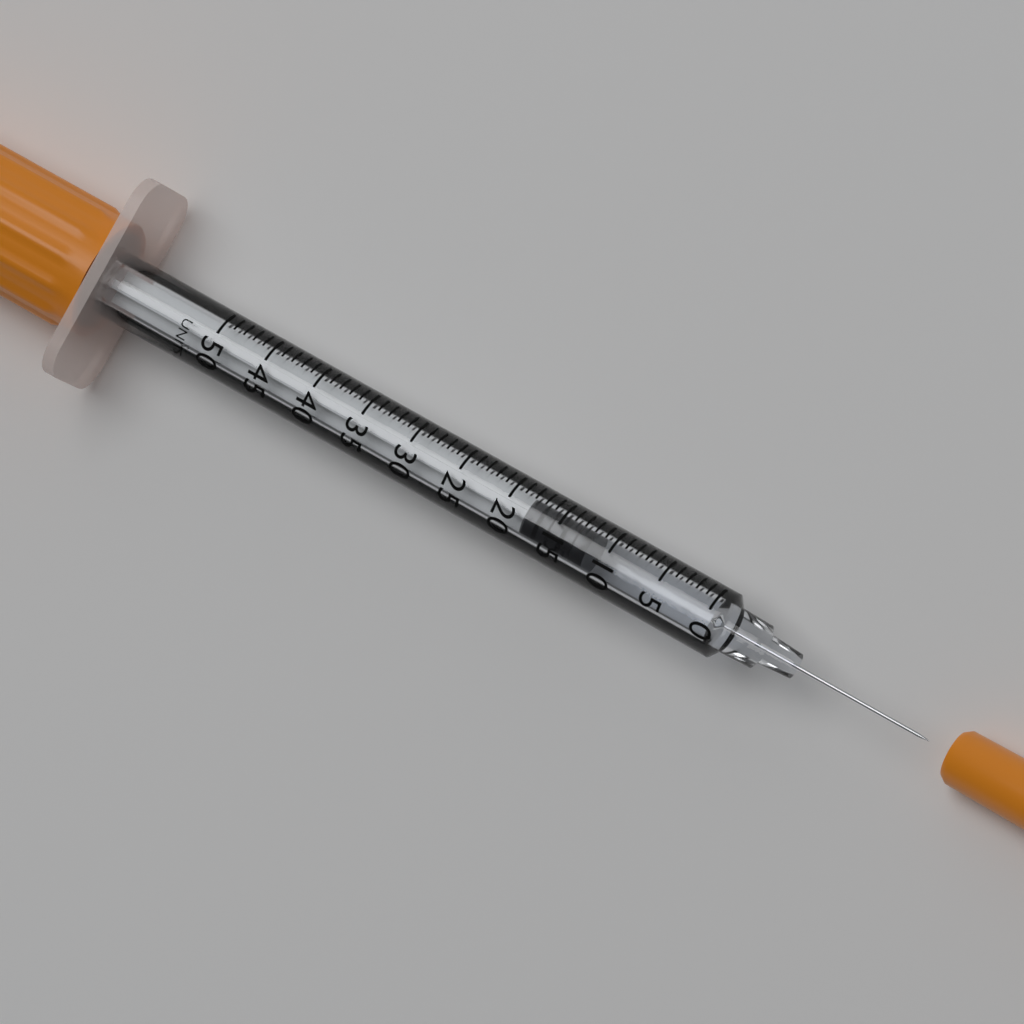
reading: 12 UNITS
